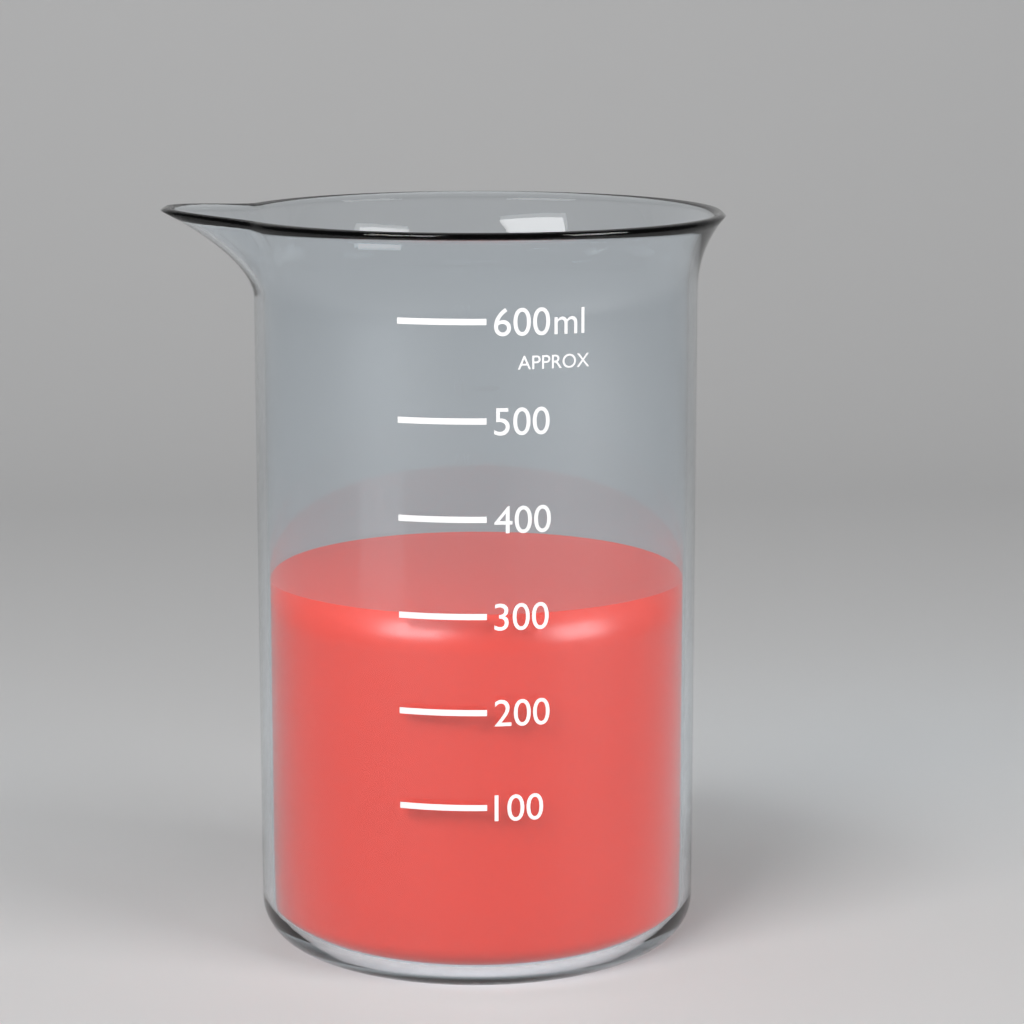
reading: 300 ml
